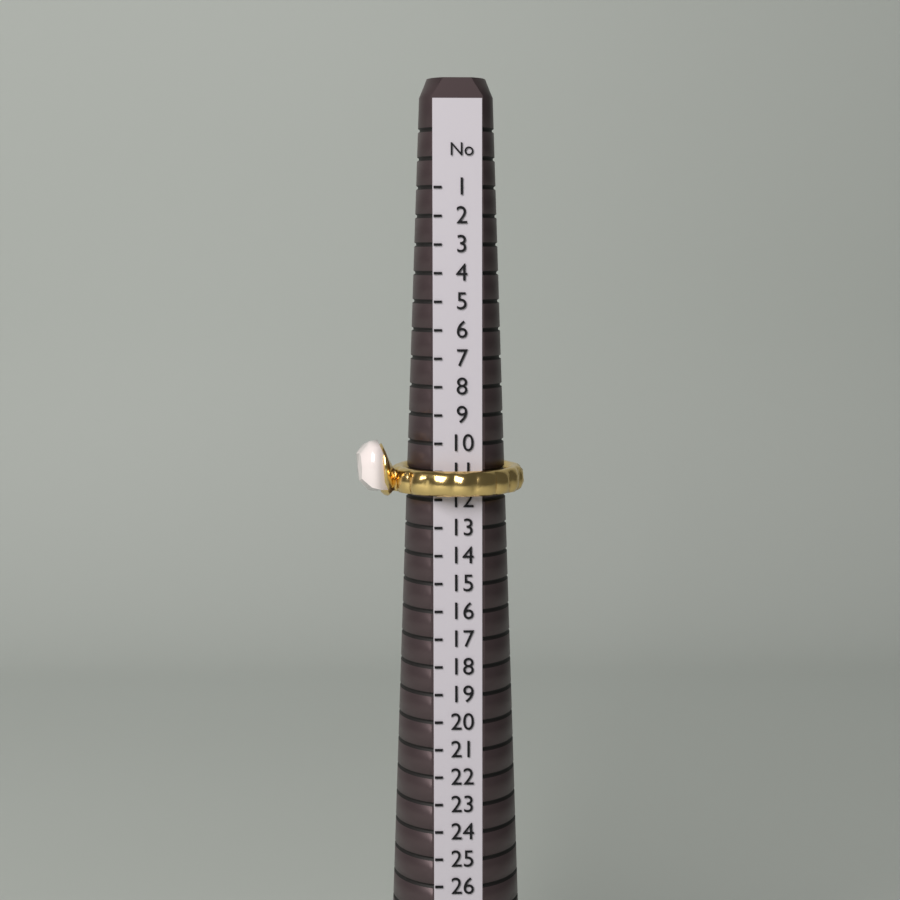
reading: 12 (no unit)
